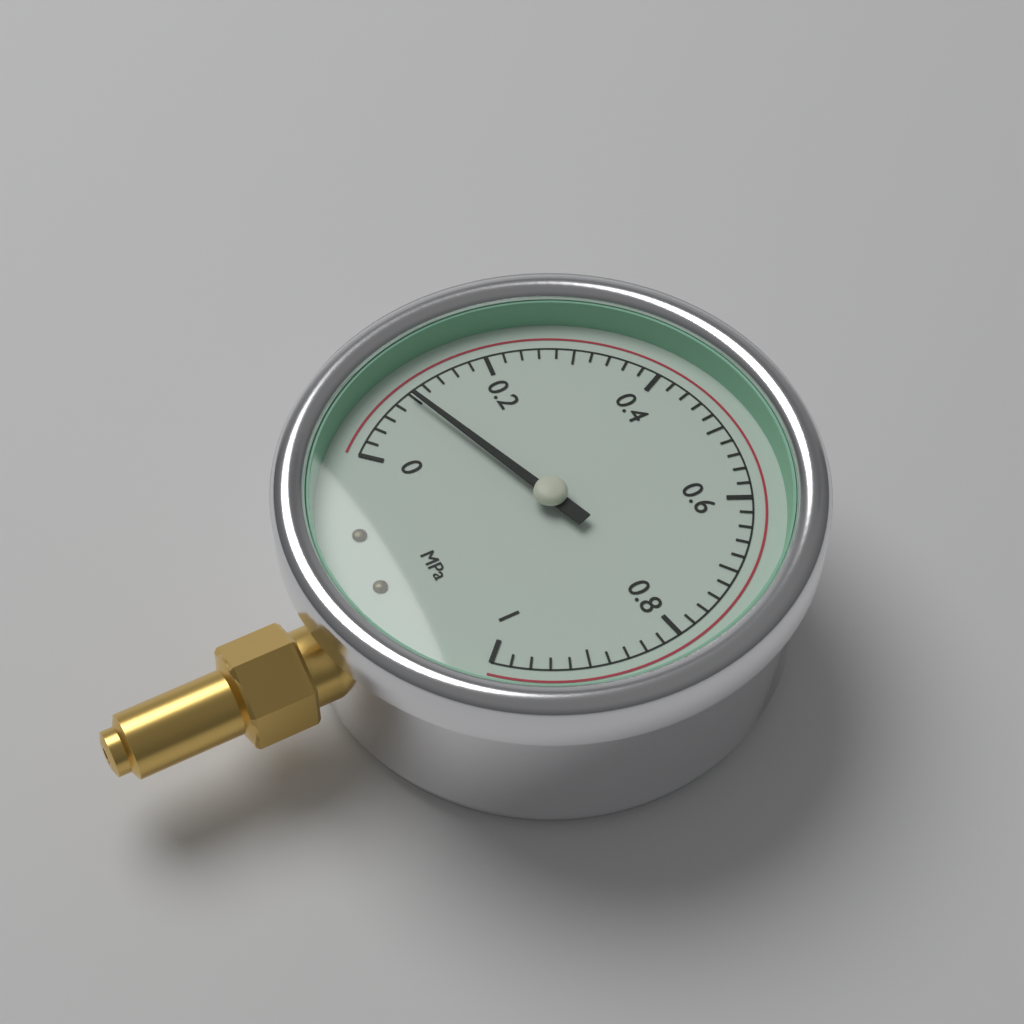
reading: 0.10 MPa
